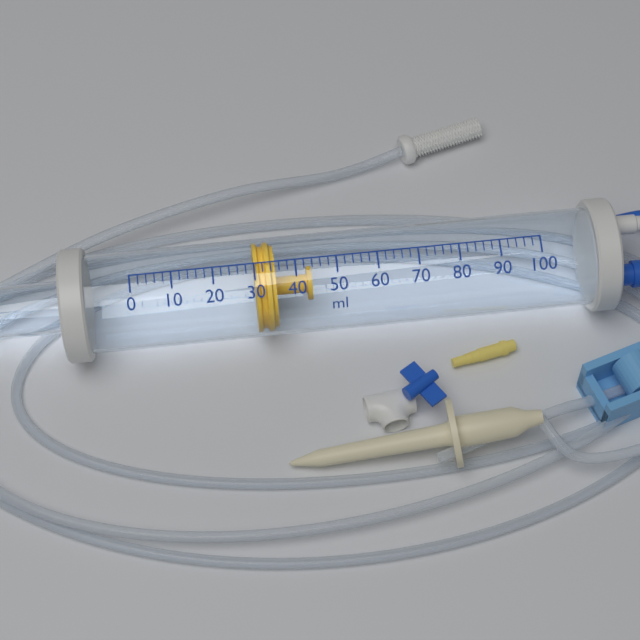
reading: 30 ml
